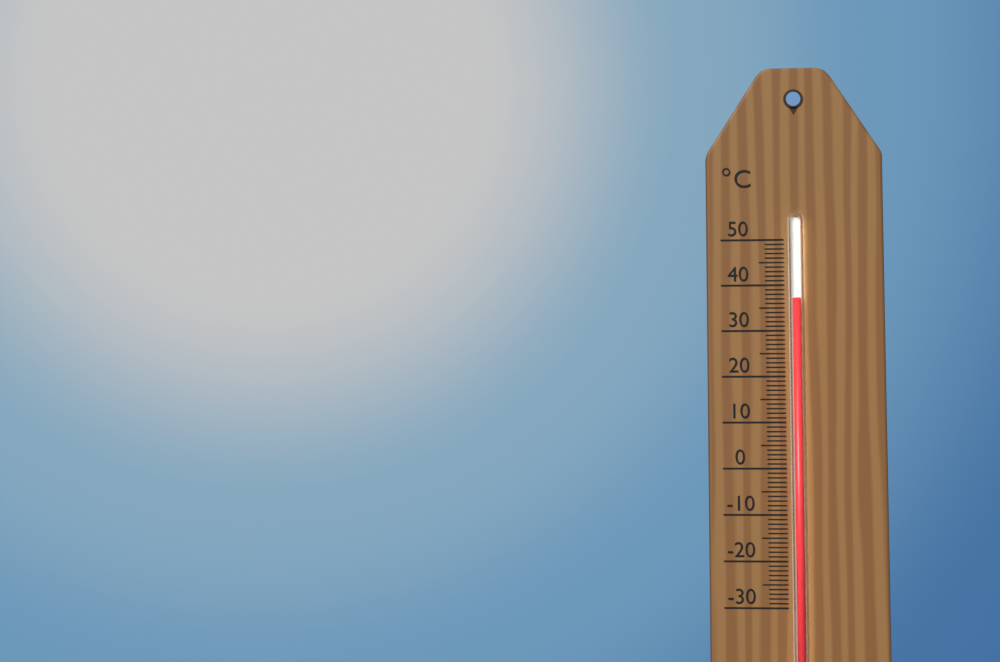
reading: 37 °C
